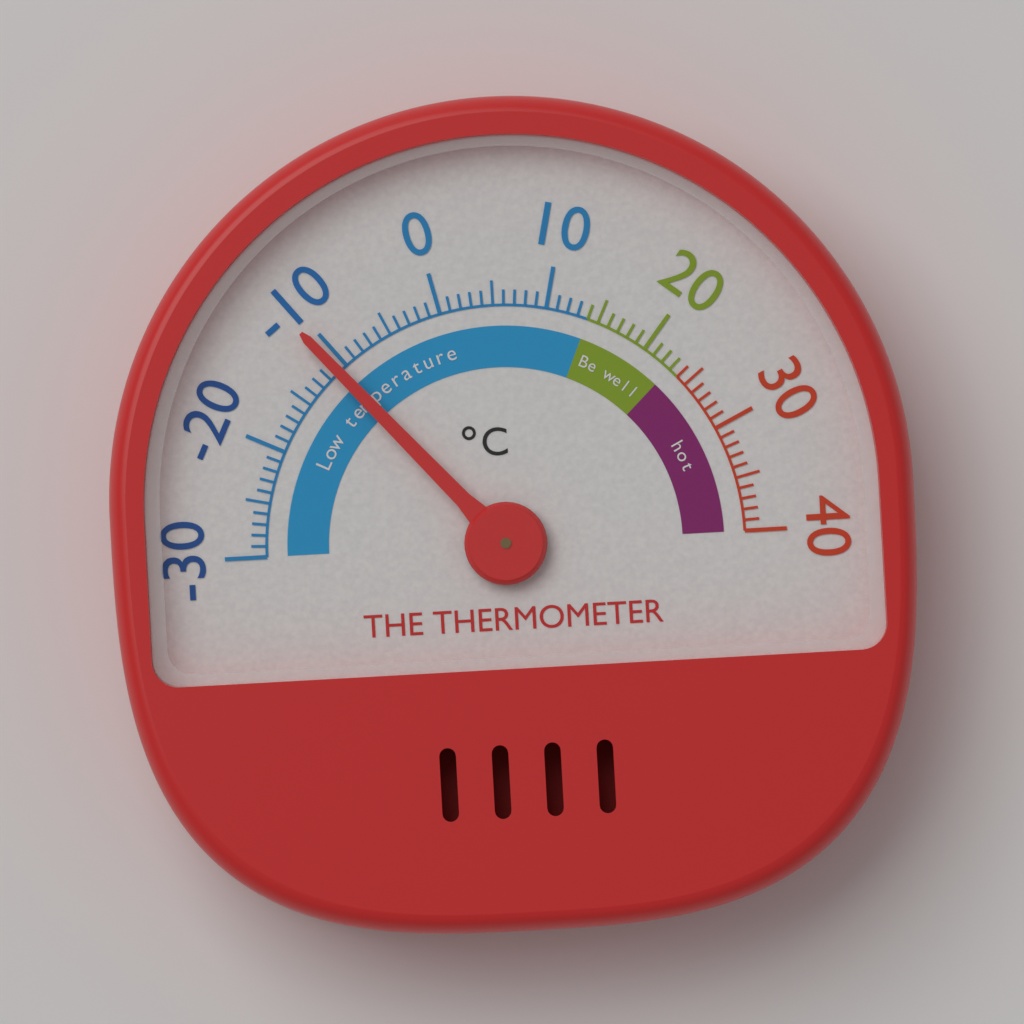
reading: -11 °C
